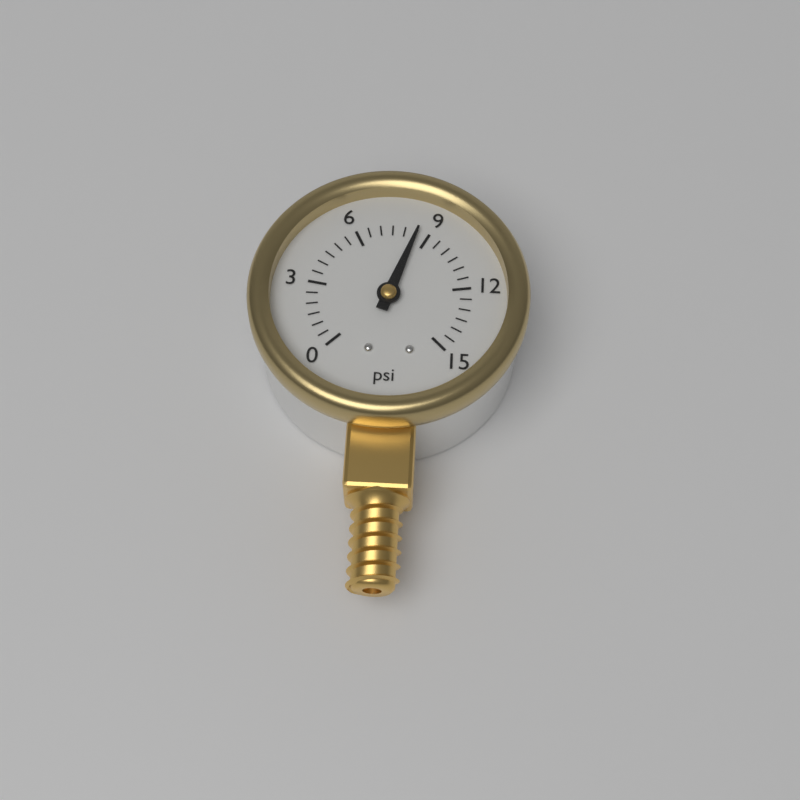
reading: 8.5 psi
